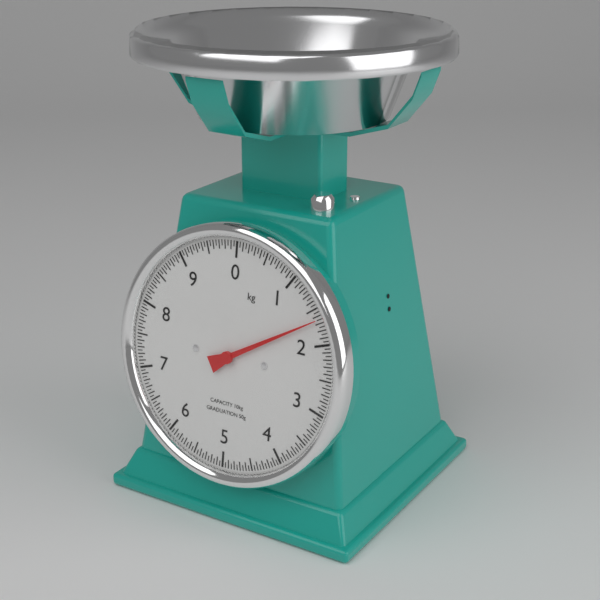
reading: 1.65 kg
